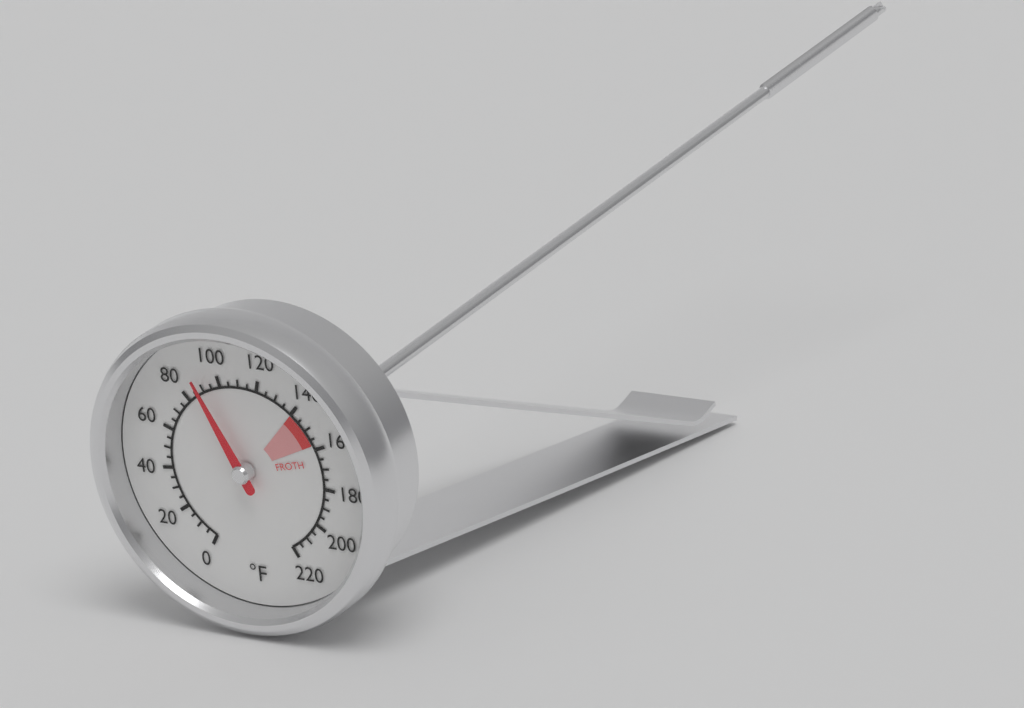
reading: 90 °F
